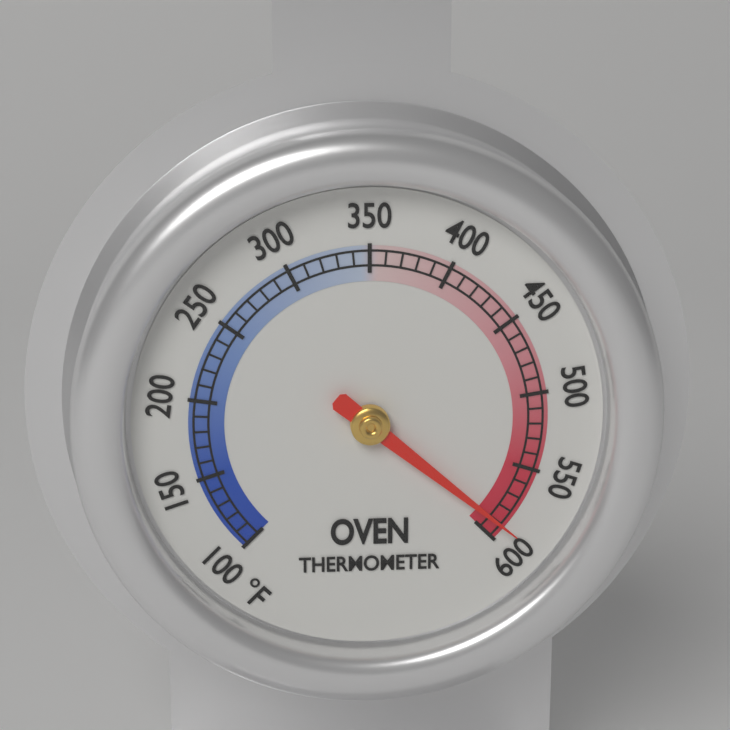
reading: 590 °F
